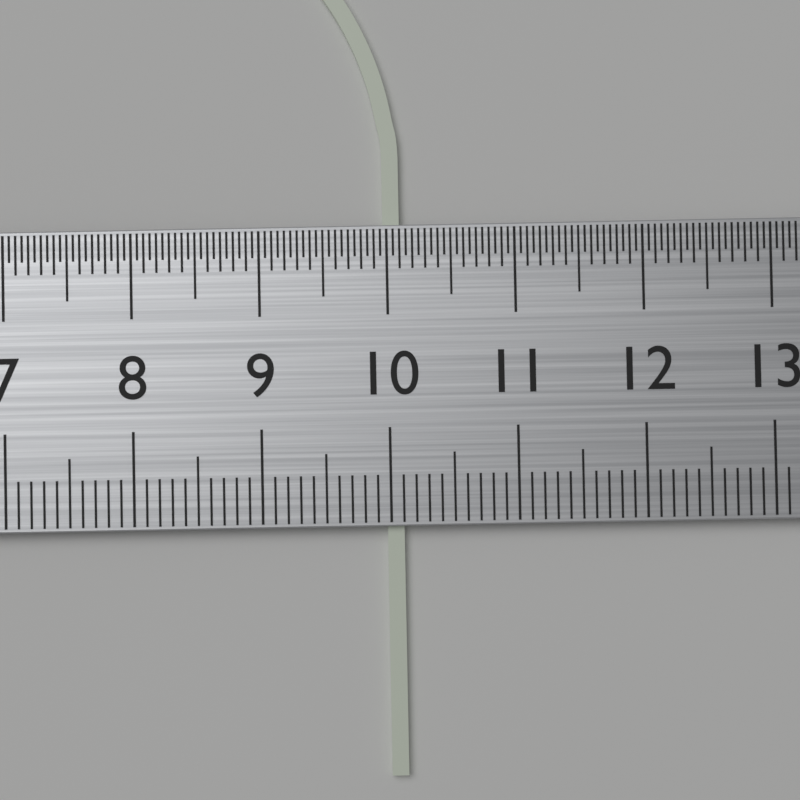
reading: 10.1 cm
